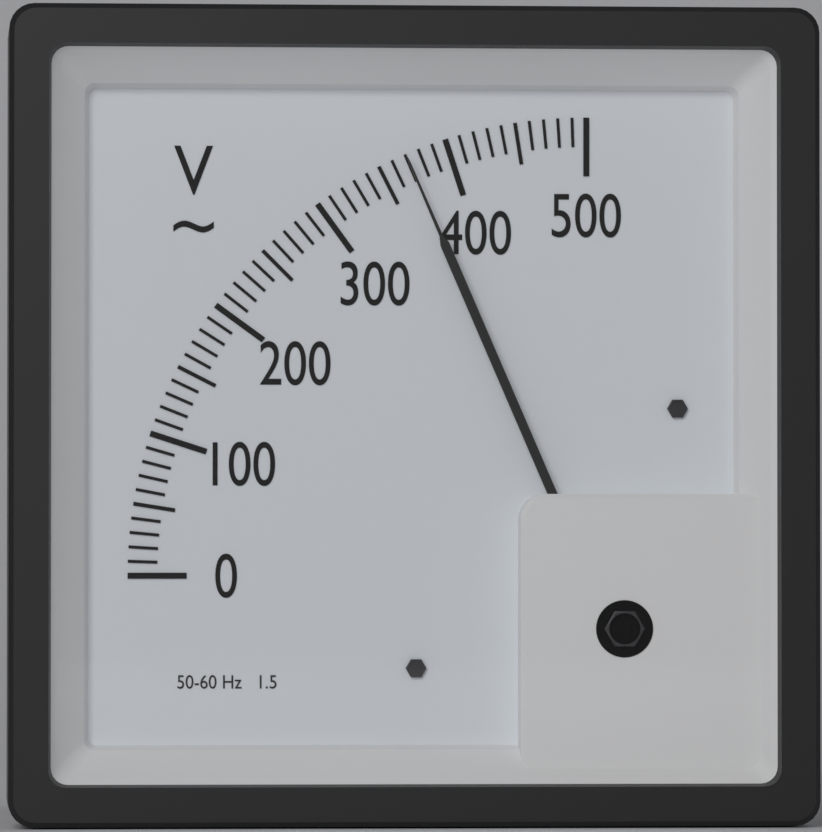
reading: 370 V
